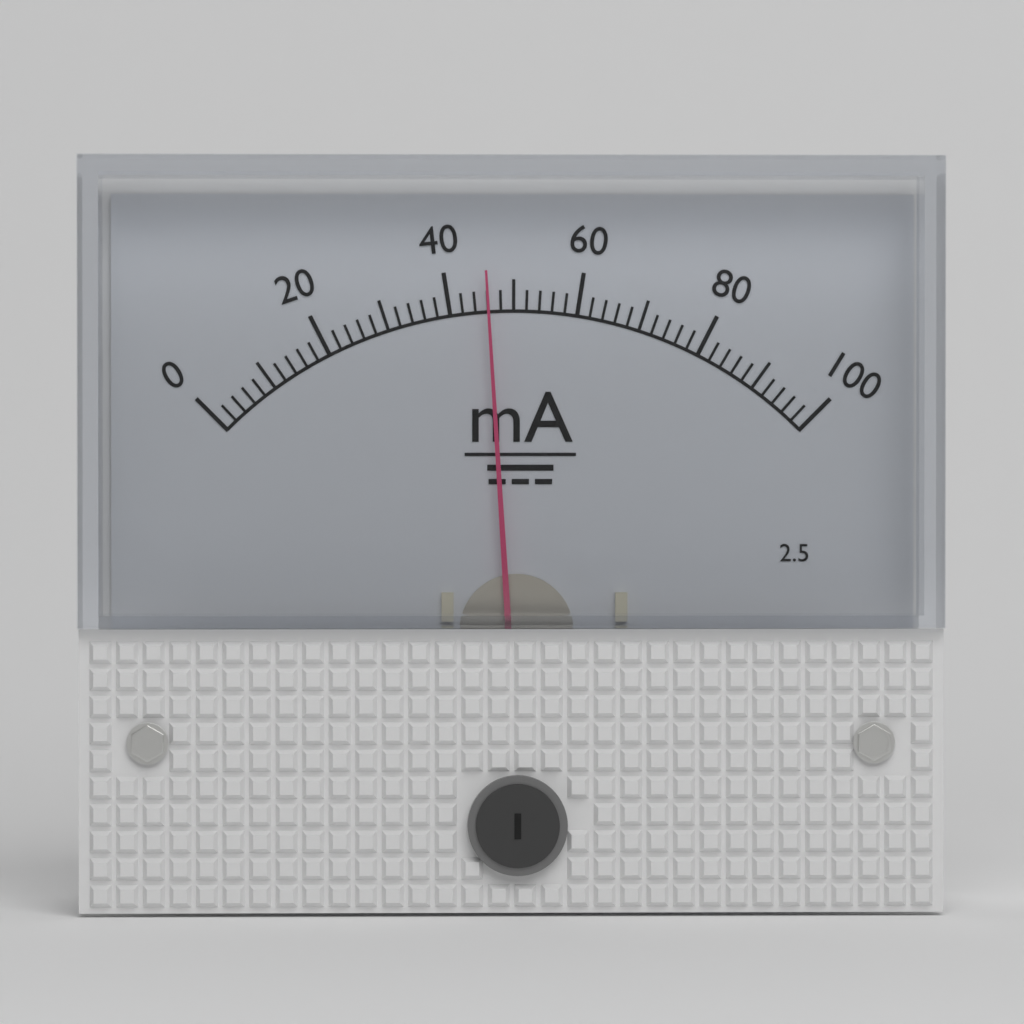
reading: 46 mA
